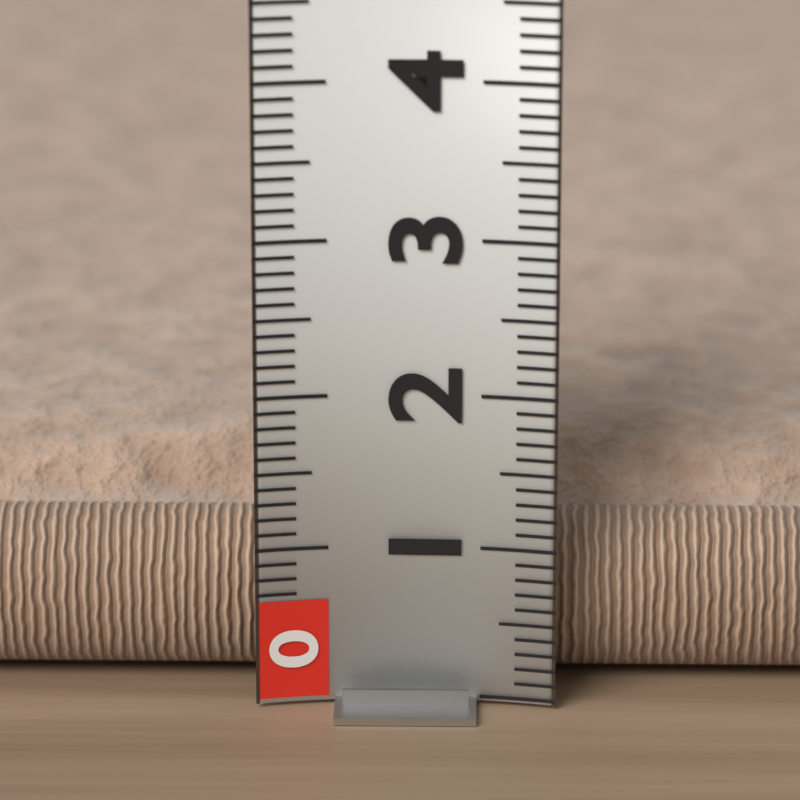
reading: 1.4 (no unit)
